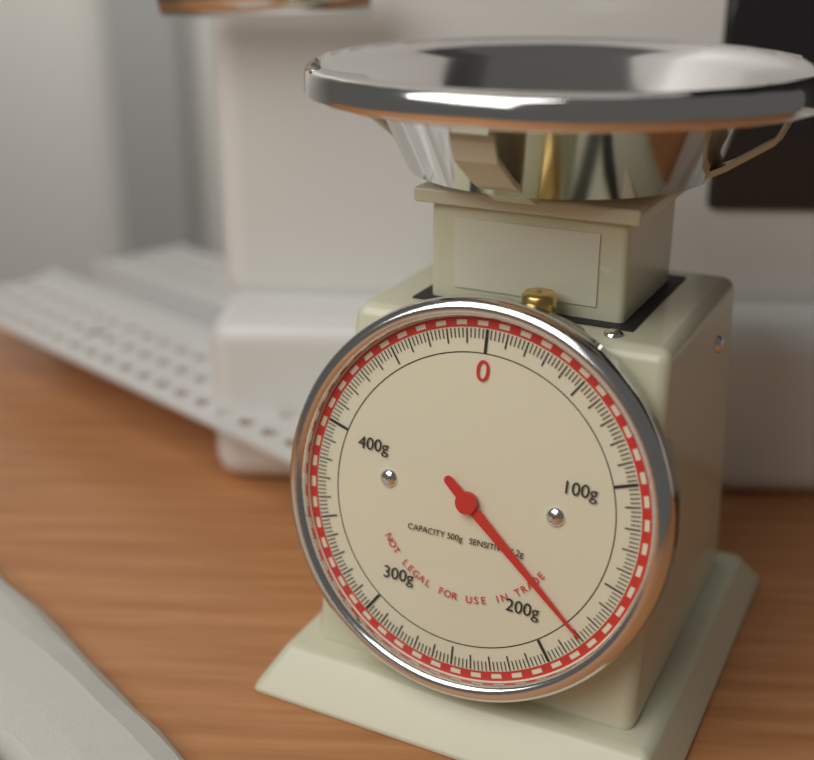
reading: 180 g
